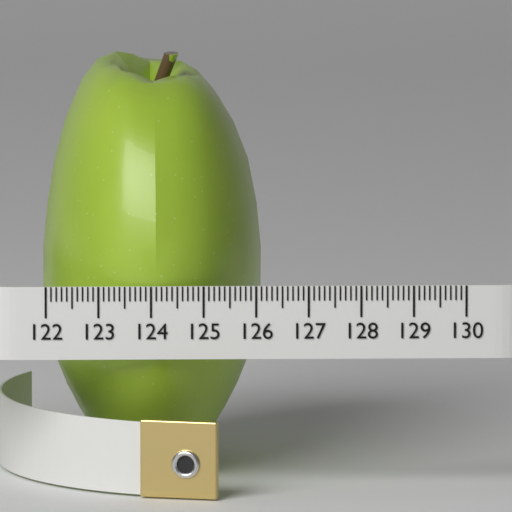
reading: 126.2 (no unit)
